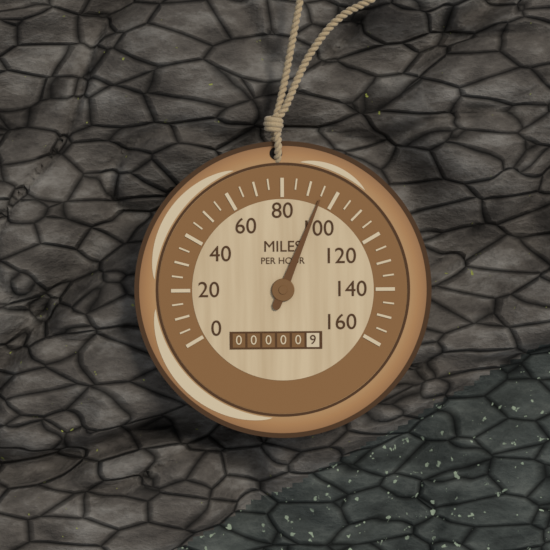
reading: 95 mph
